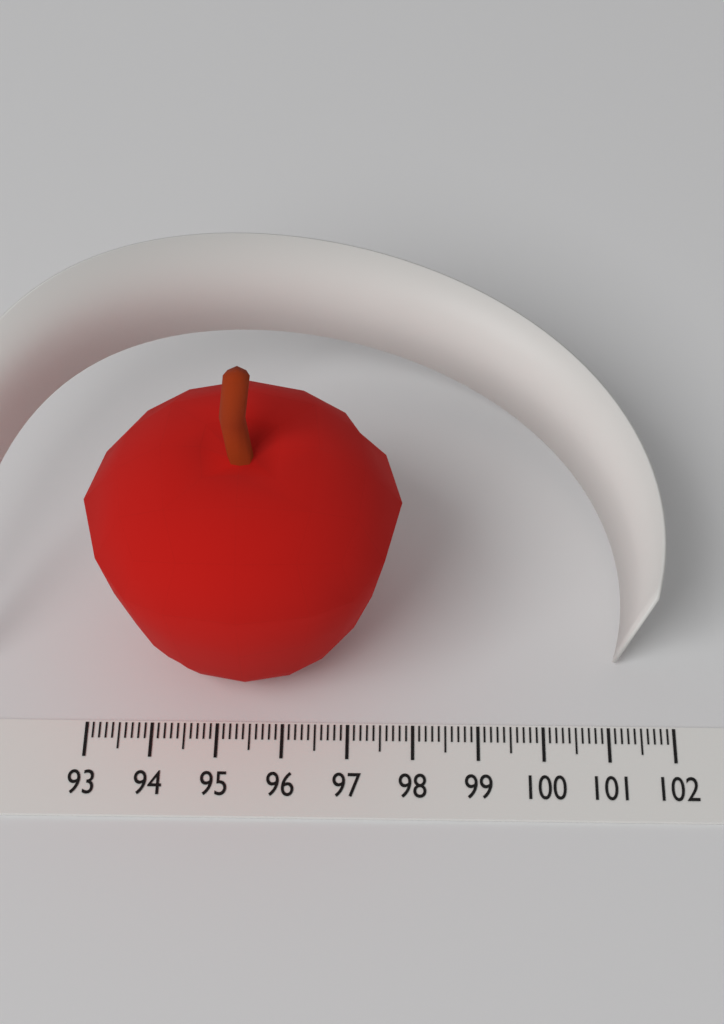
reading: 97.8 (no unit)
